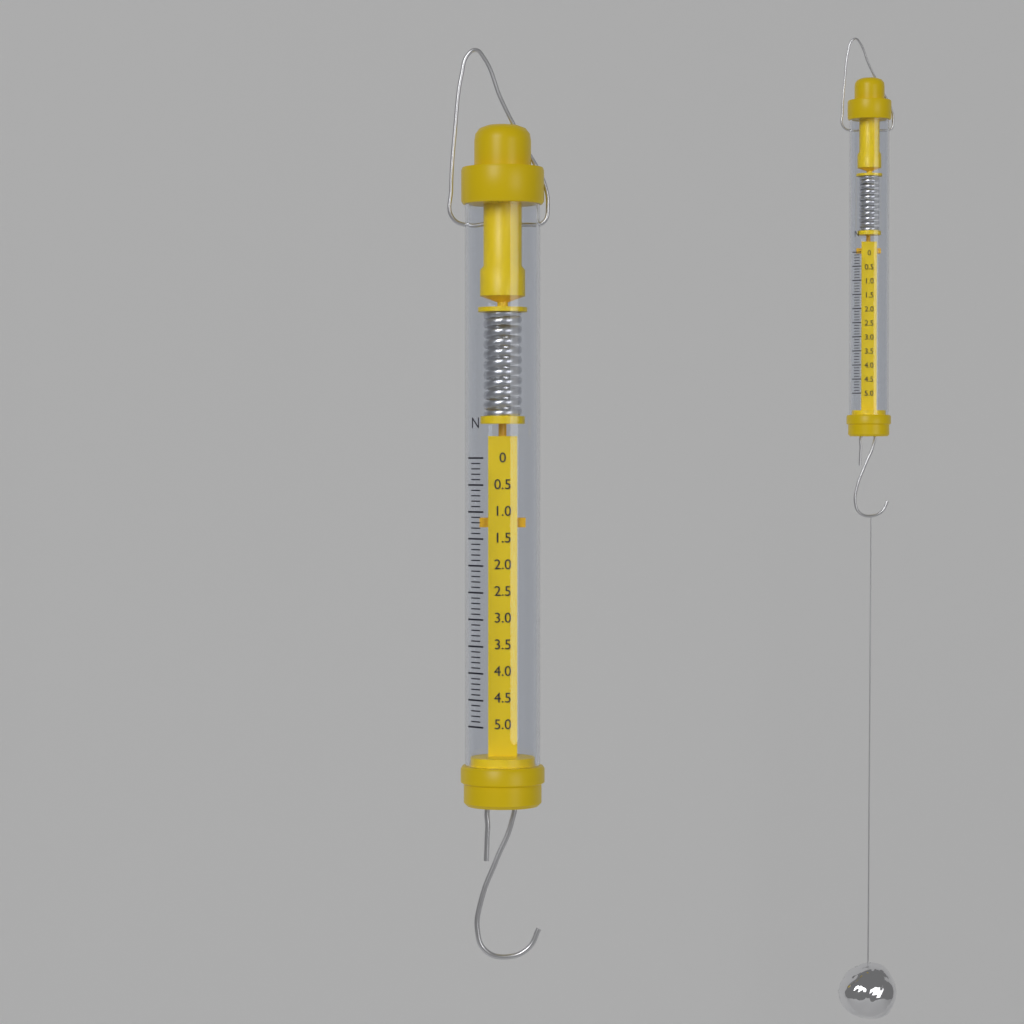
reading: 1.3 N
